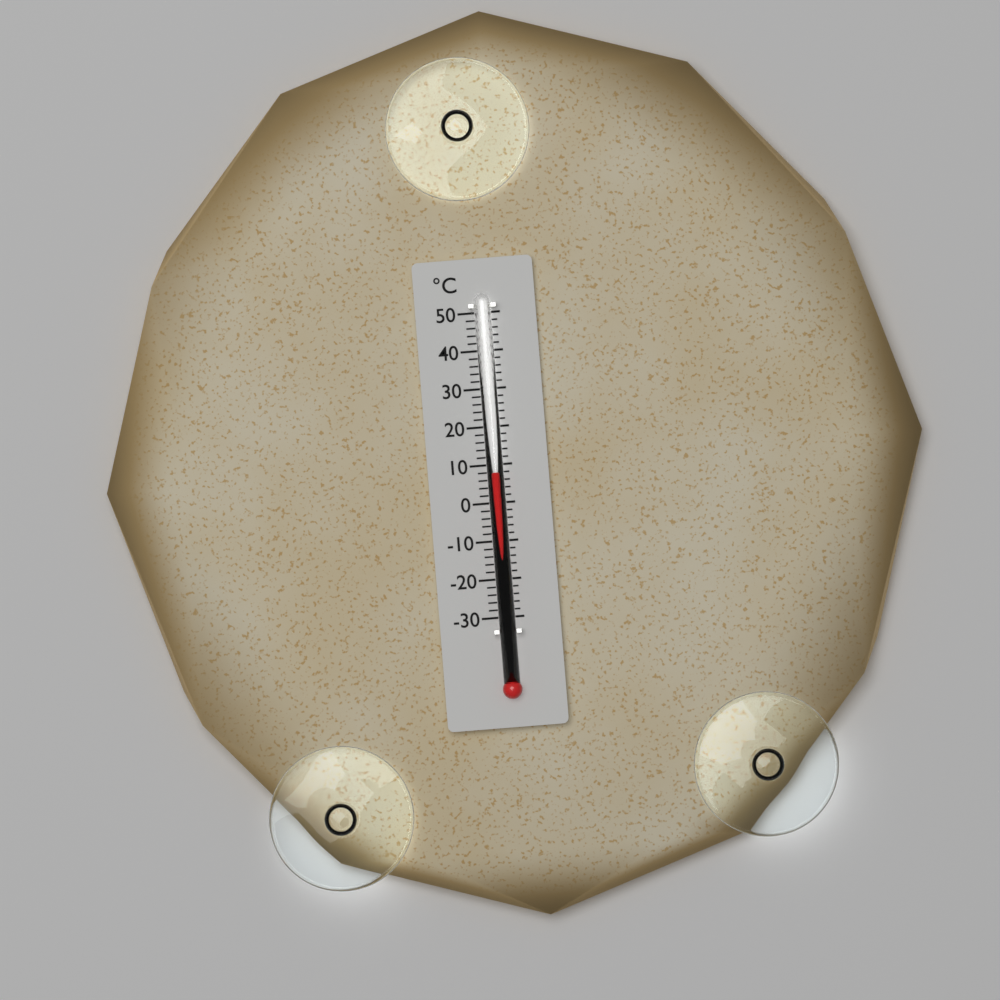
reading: 8 °C
